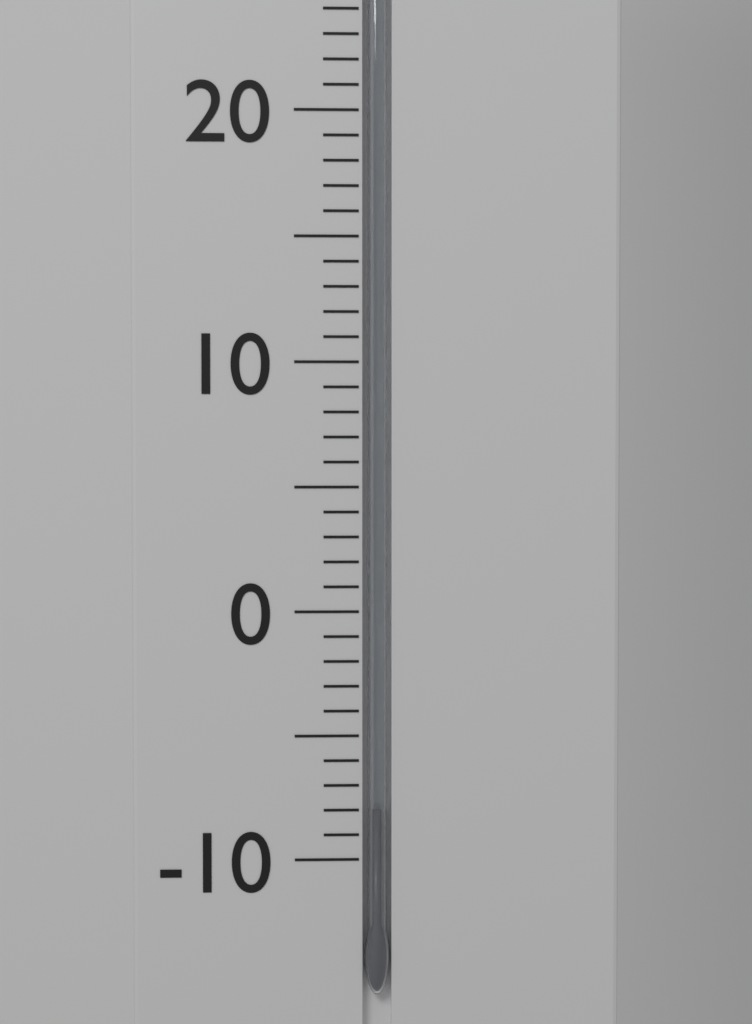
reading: -8 °C
